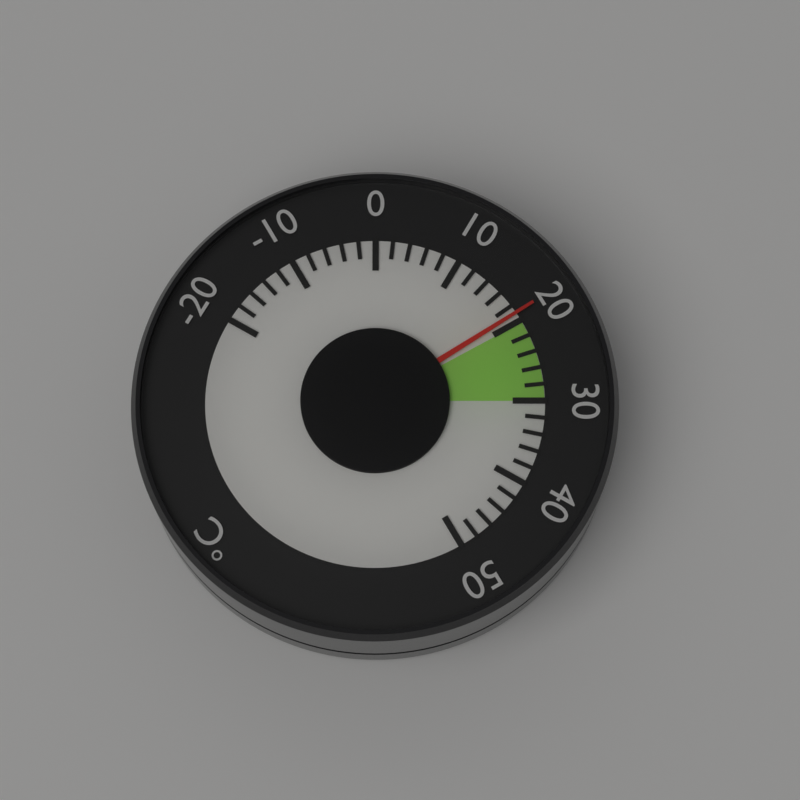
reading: 19 °C
